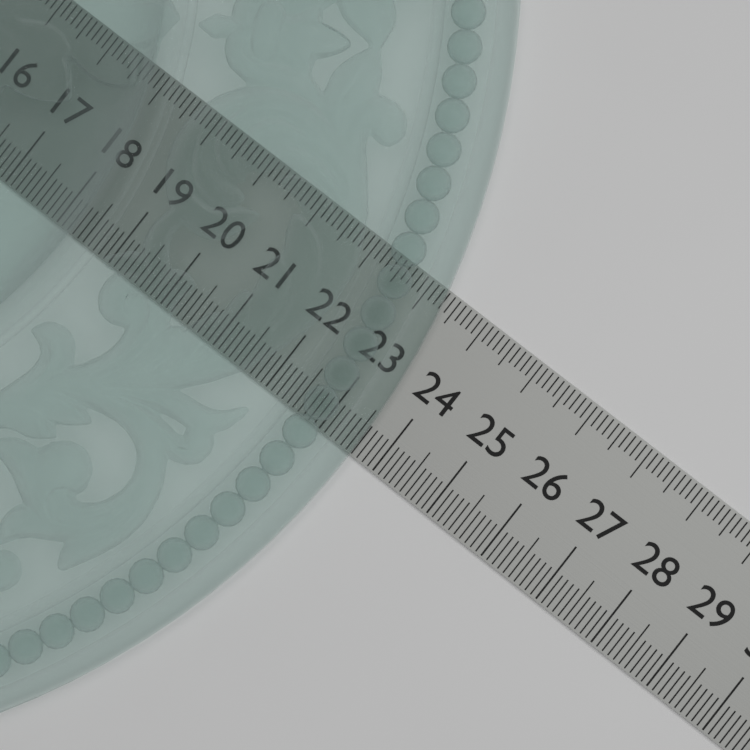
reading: 23.6 (no unit)
